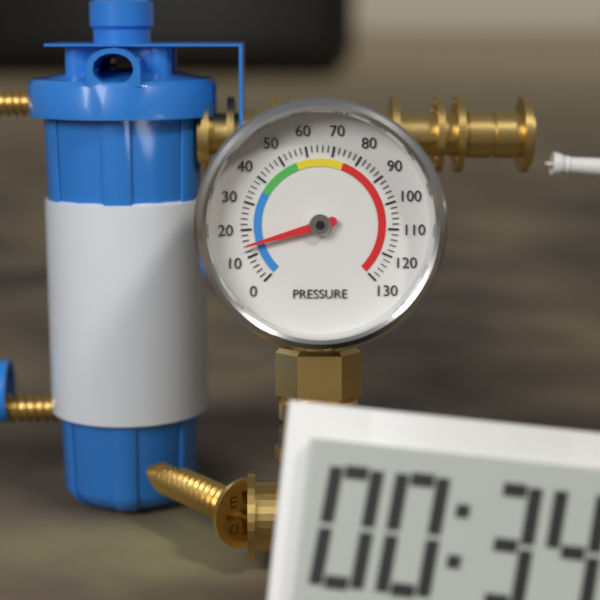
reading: 14 (no unit)
